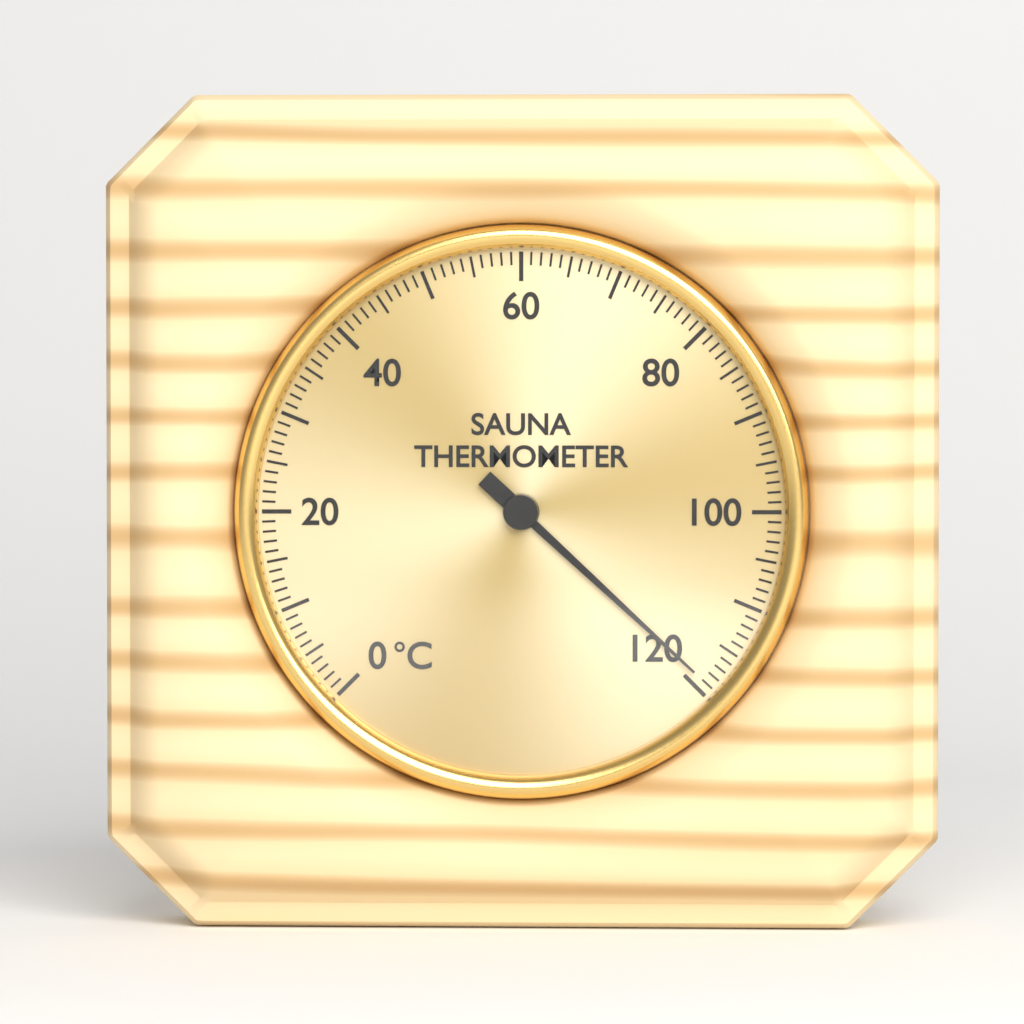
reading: 119 °C
